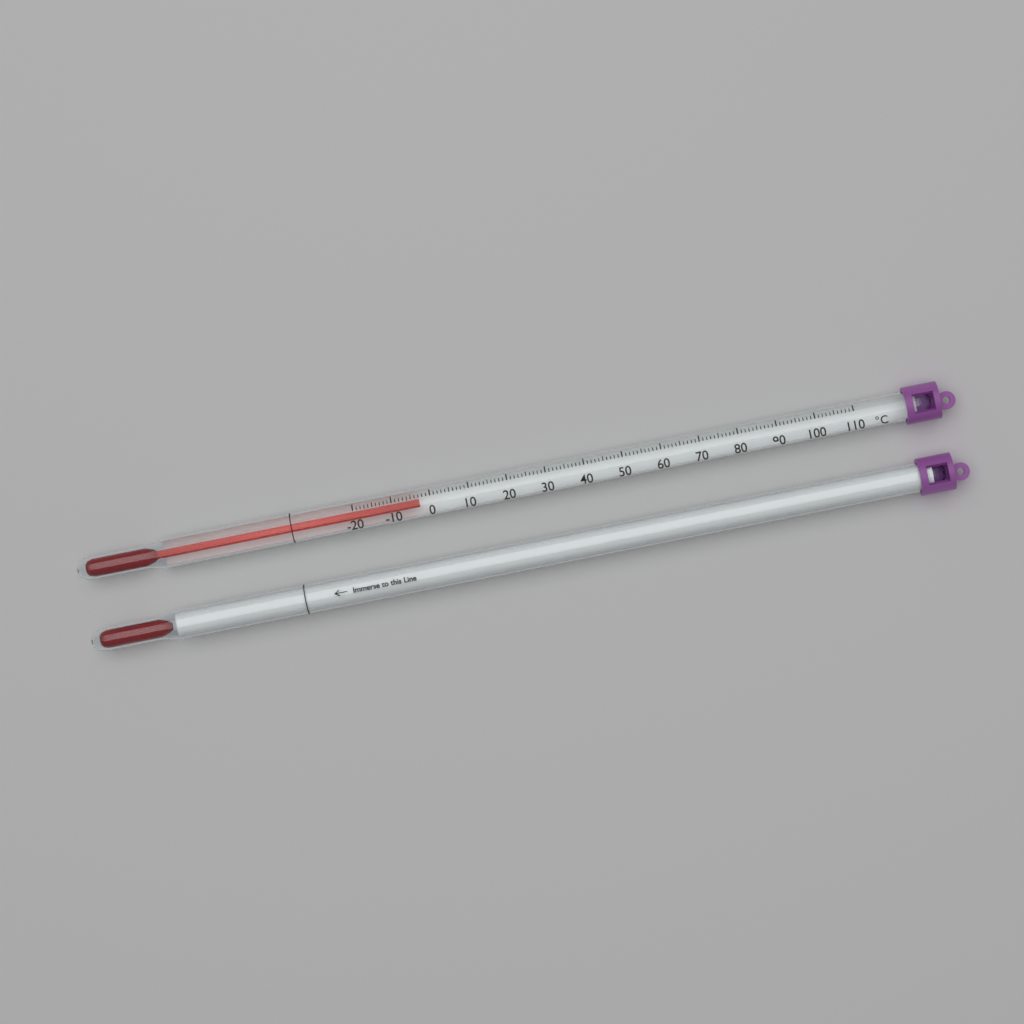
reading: -3 °C
